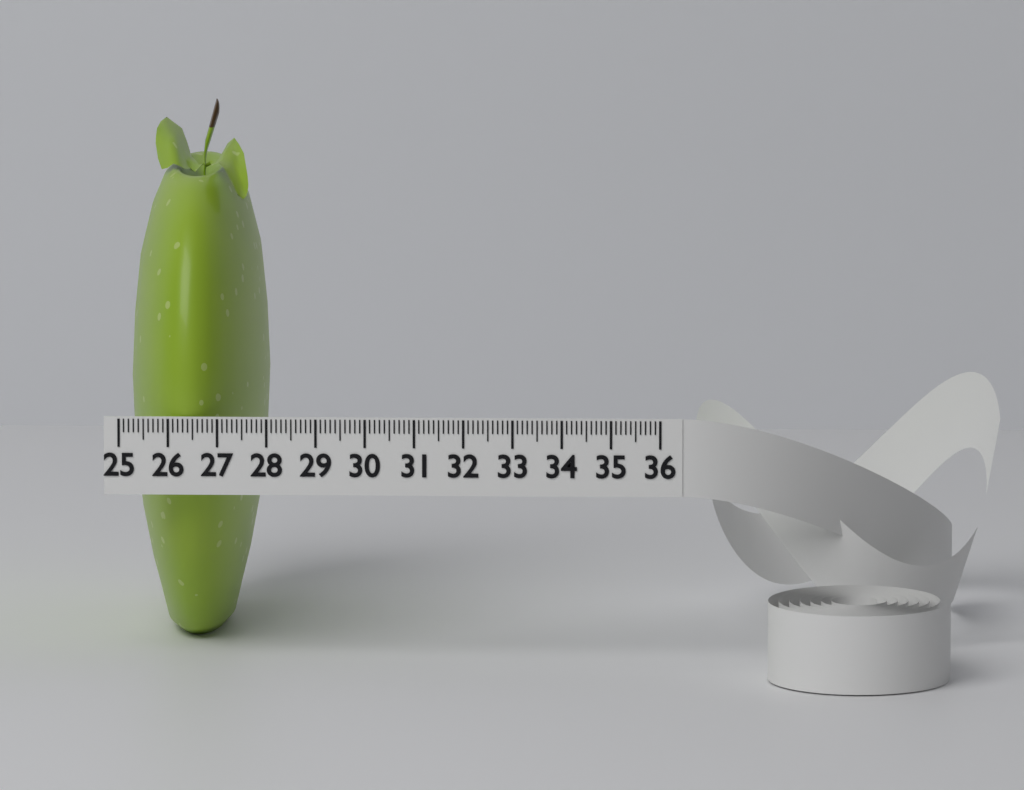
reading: 27.8 (no unit)
